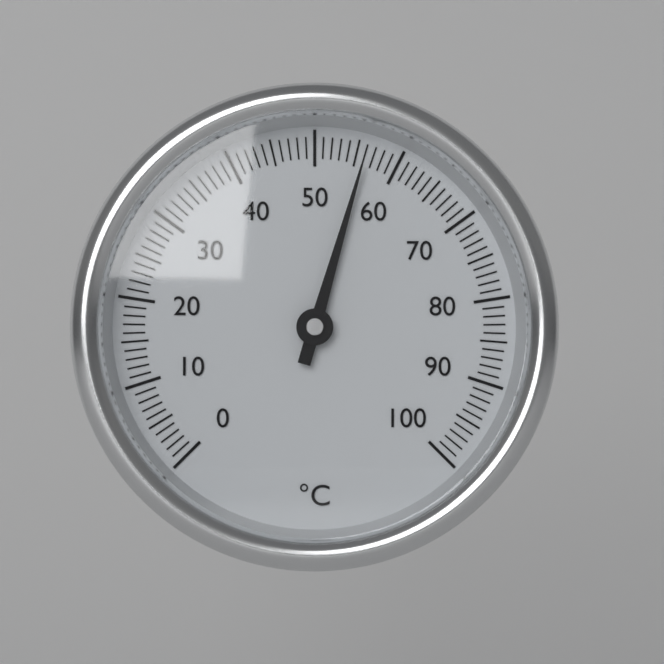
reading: 56 °C
